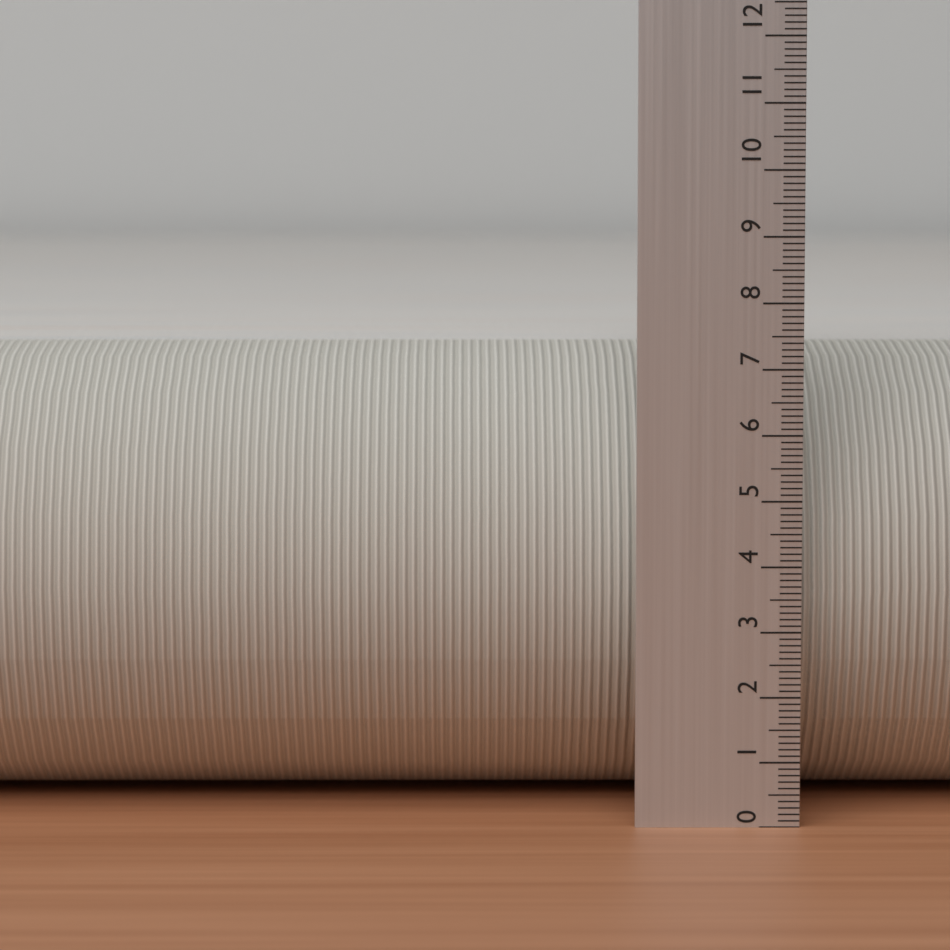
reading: 7.2 (no unit)
